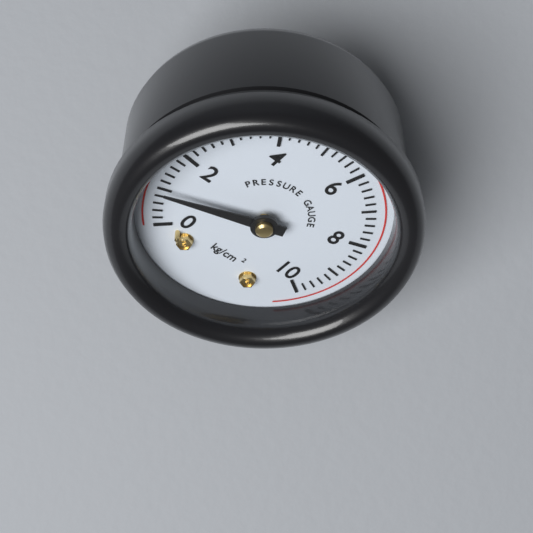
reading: 1.0 kg/cm²
